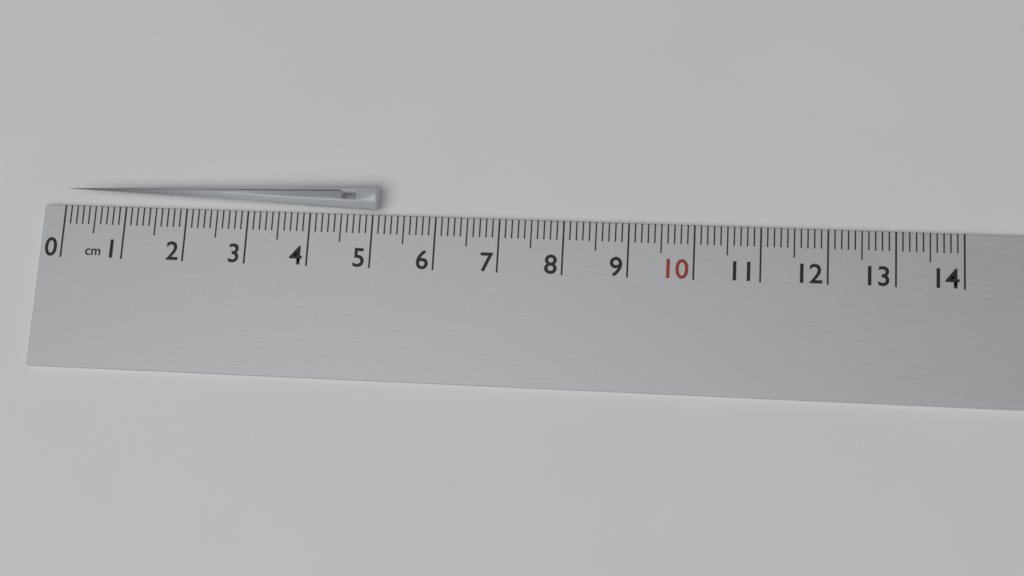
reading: 5.1 cm
